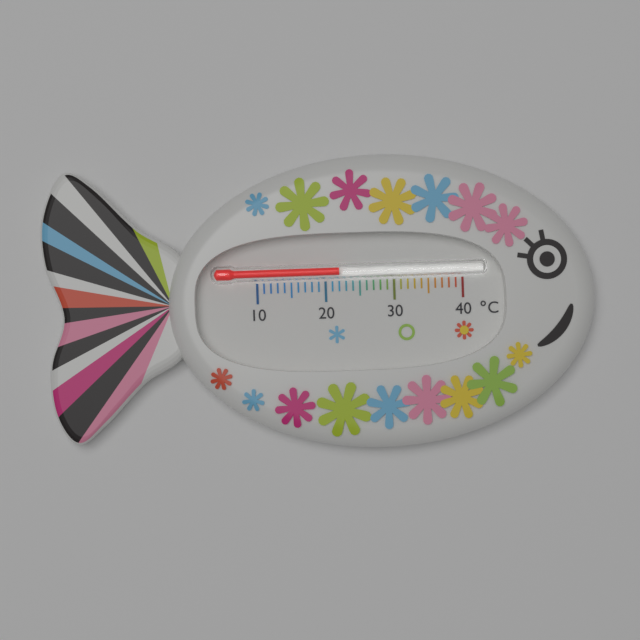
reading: 22 °C
